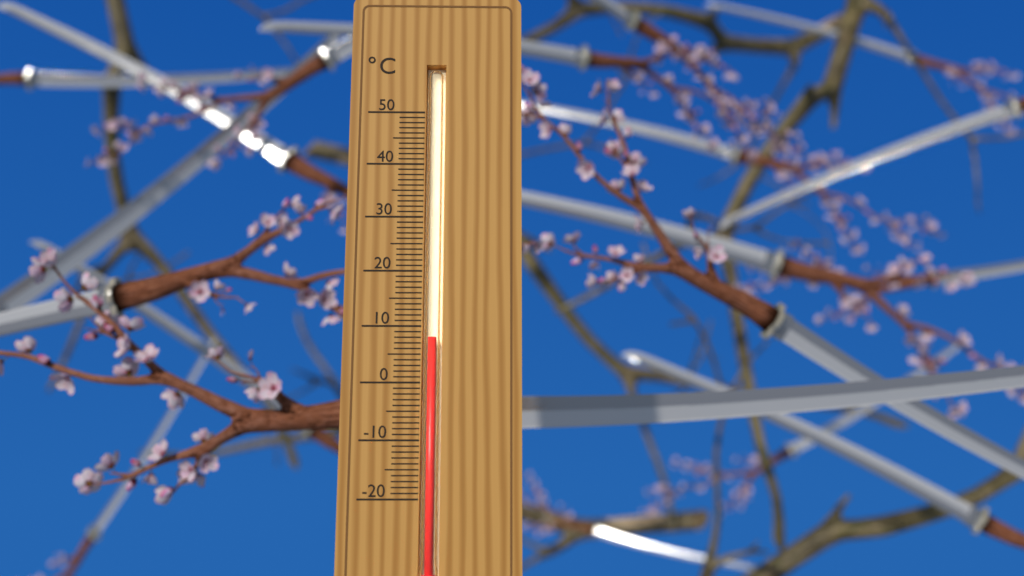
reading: 8 °C
